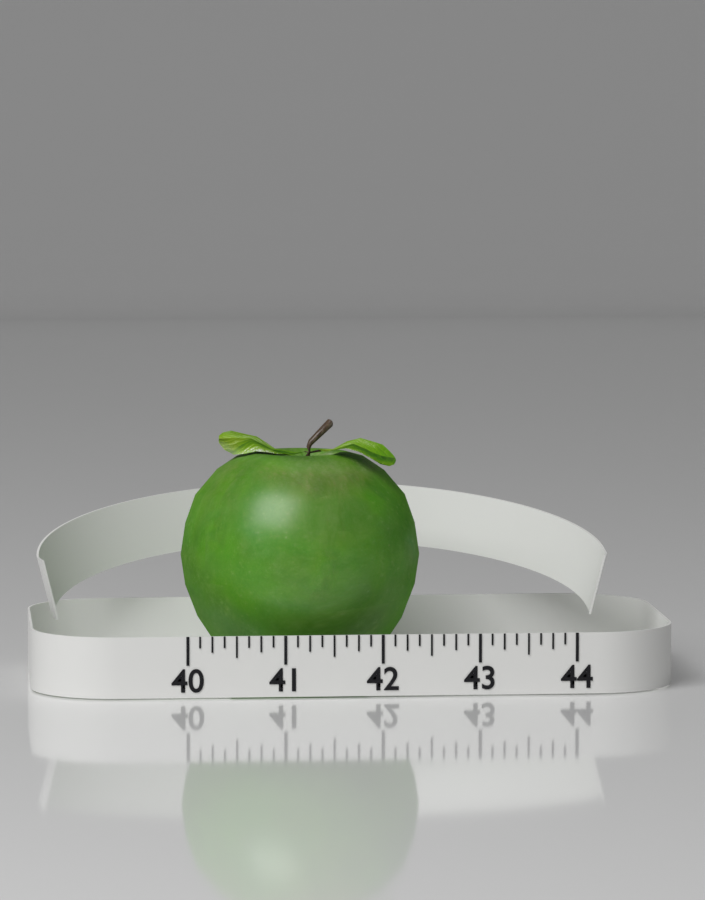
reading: 42.500 (no unit)
